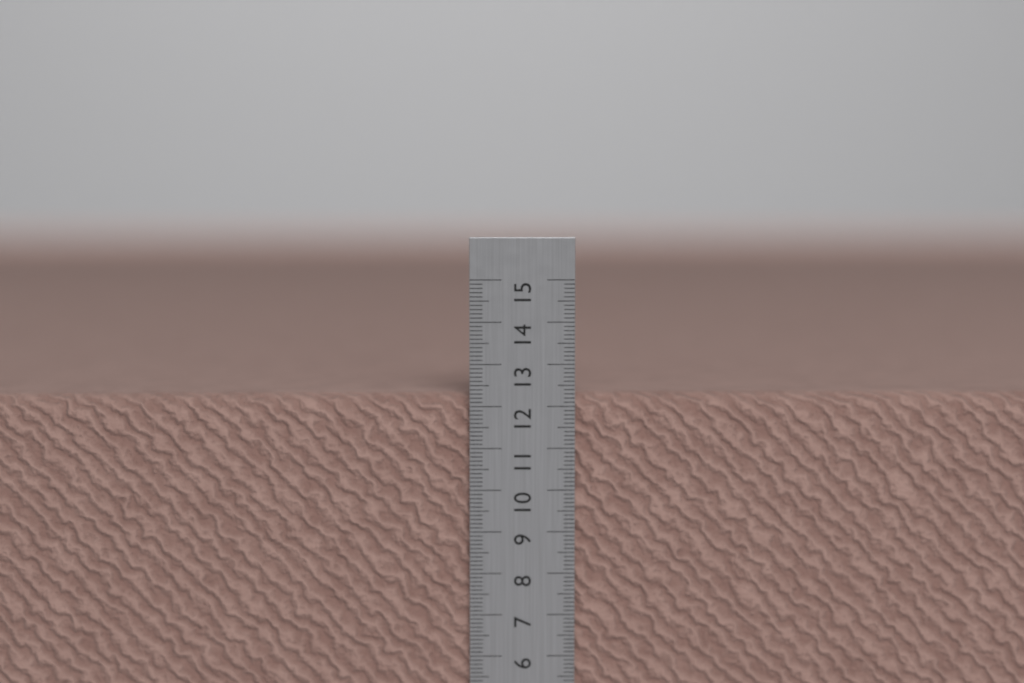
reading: 12.3 cm
